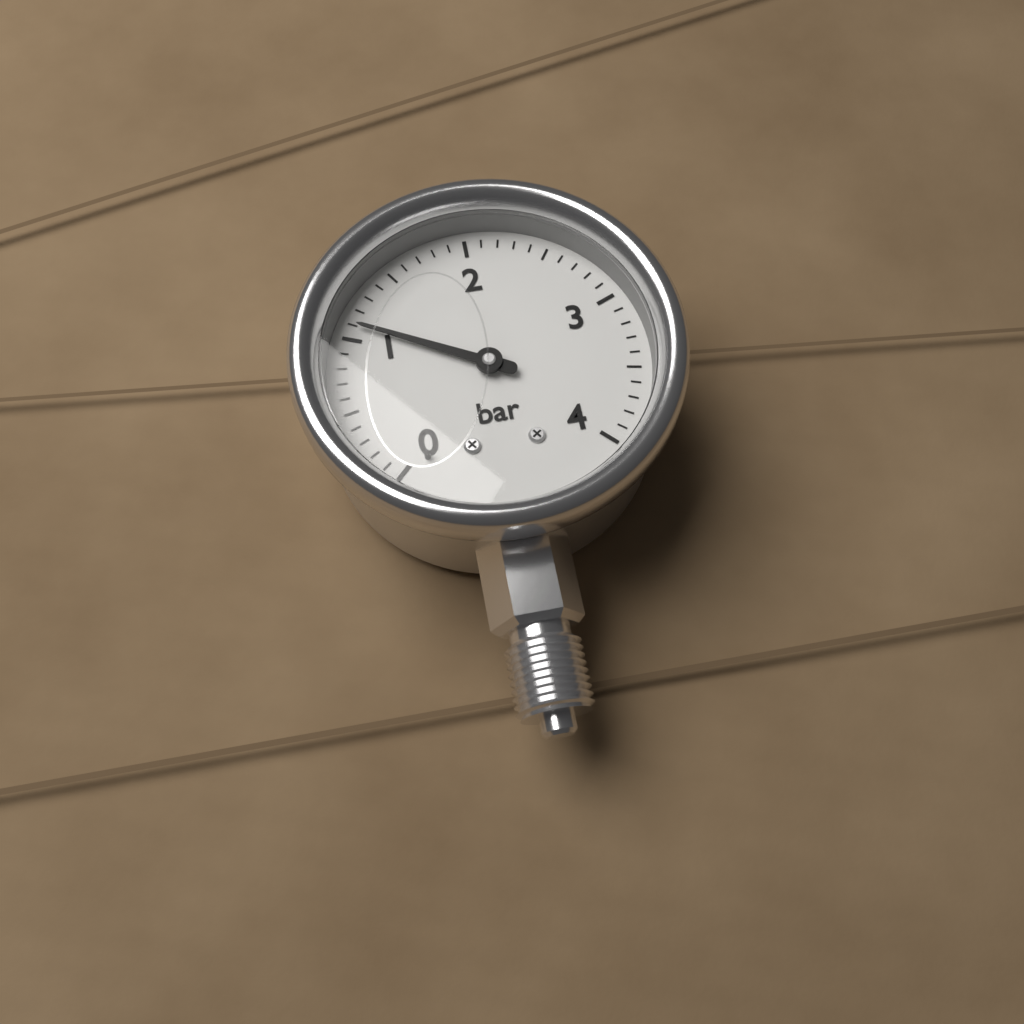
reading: 1.1 bar
